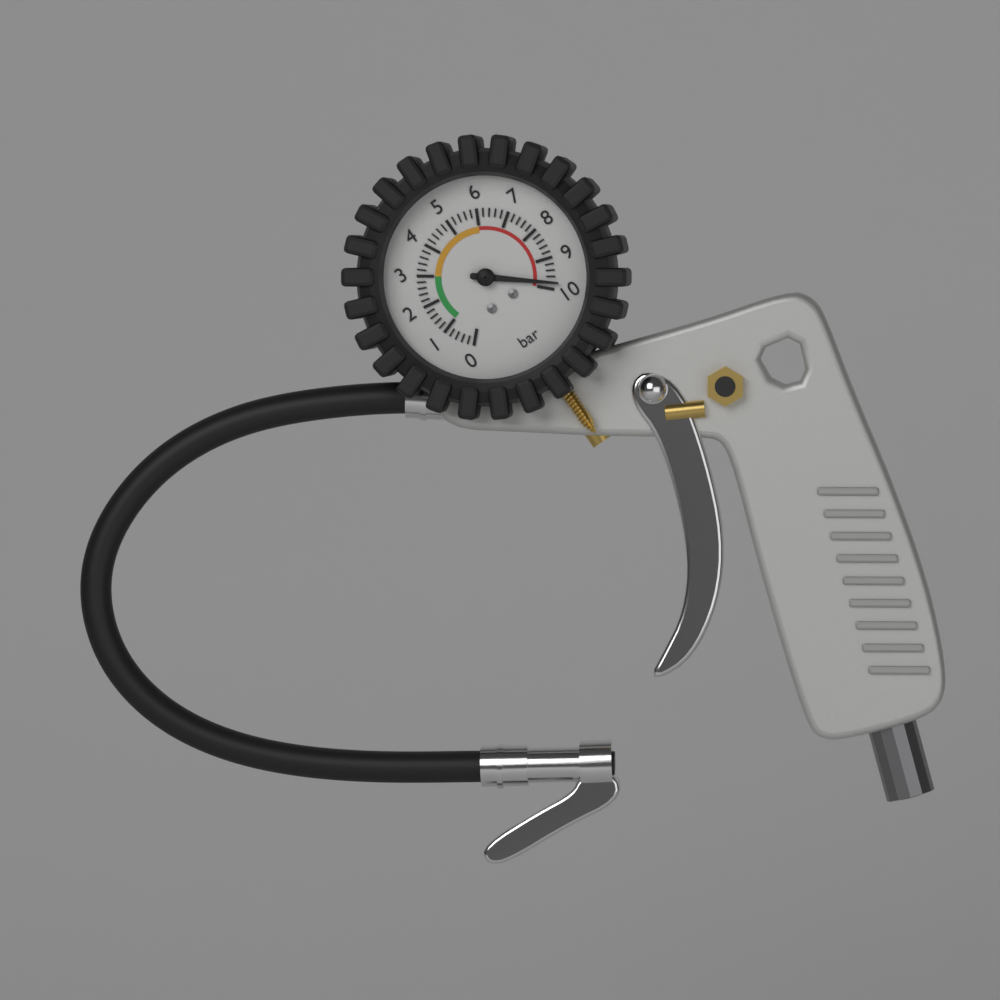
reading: 9.8 bar
